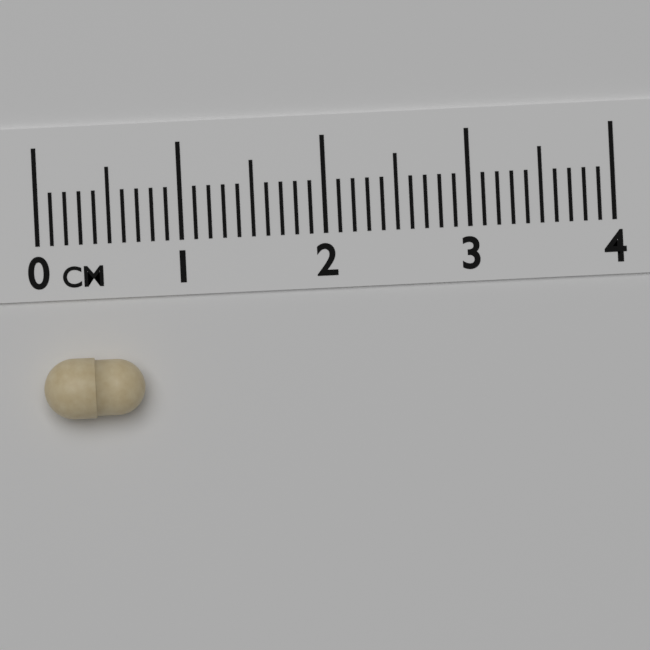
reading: 0.7 cm
